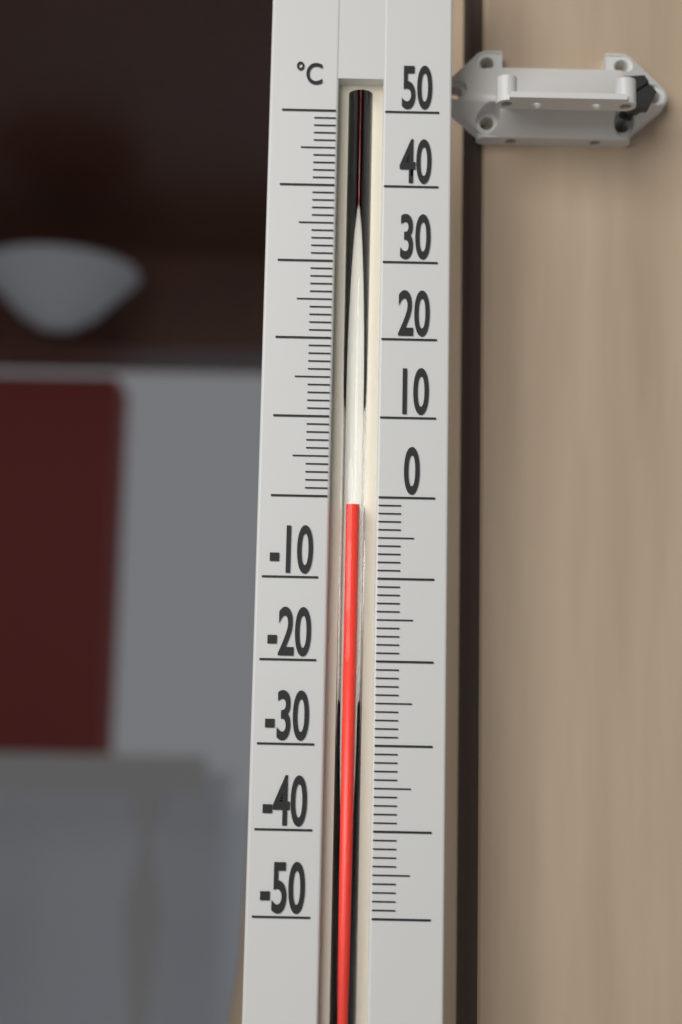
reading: -1 °C
